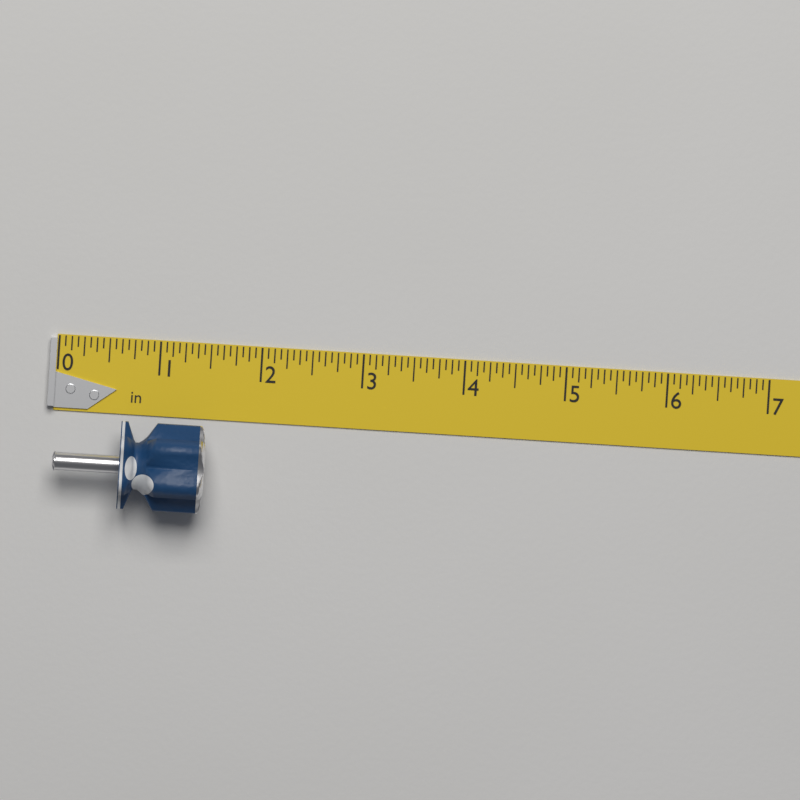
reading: 1.5000 in
